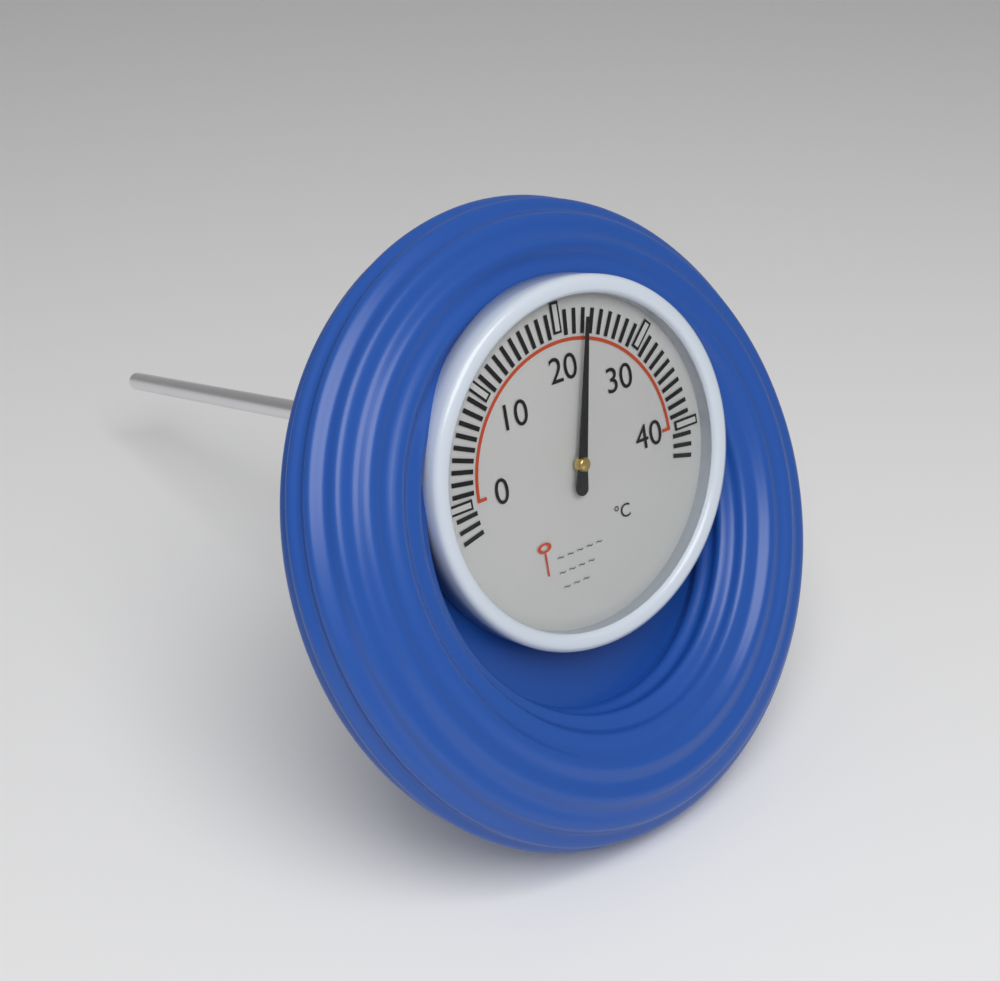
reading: 23 °C
